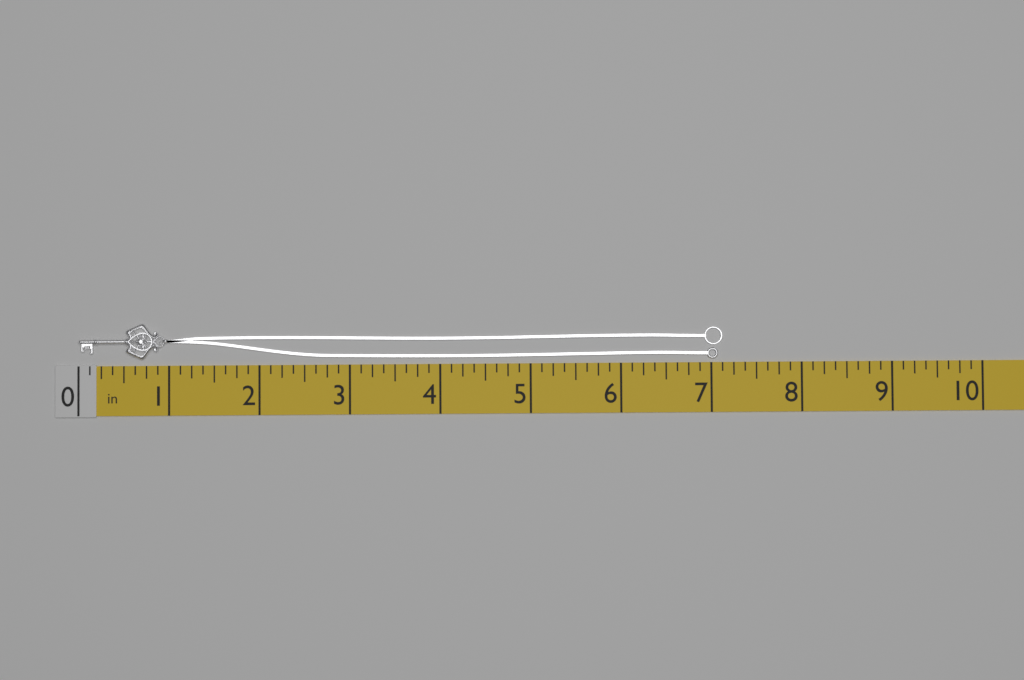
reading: 7.125 in
